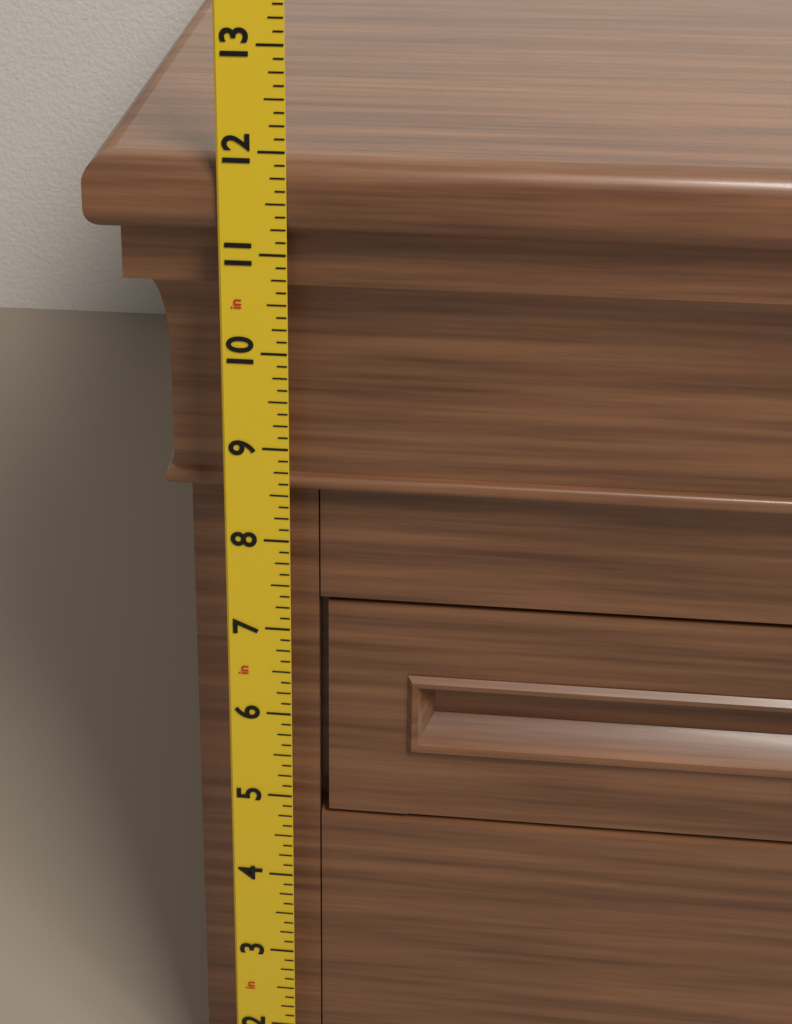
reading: 11.875 in
